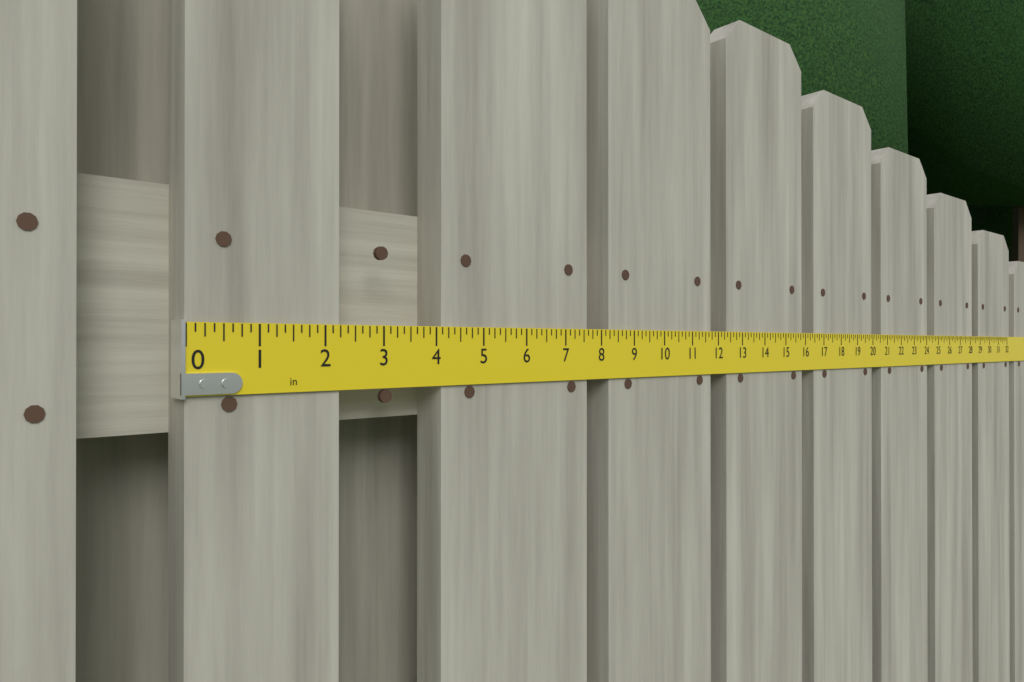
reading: 2.250 in
